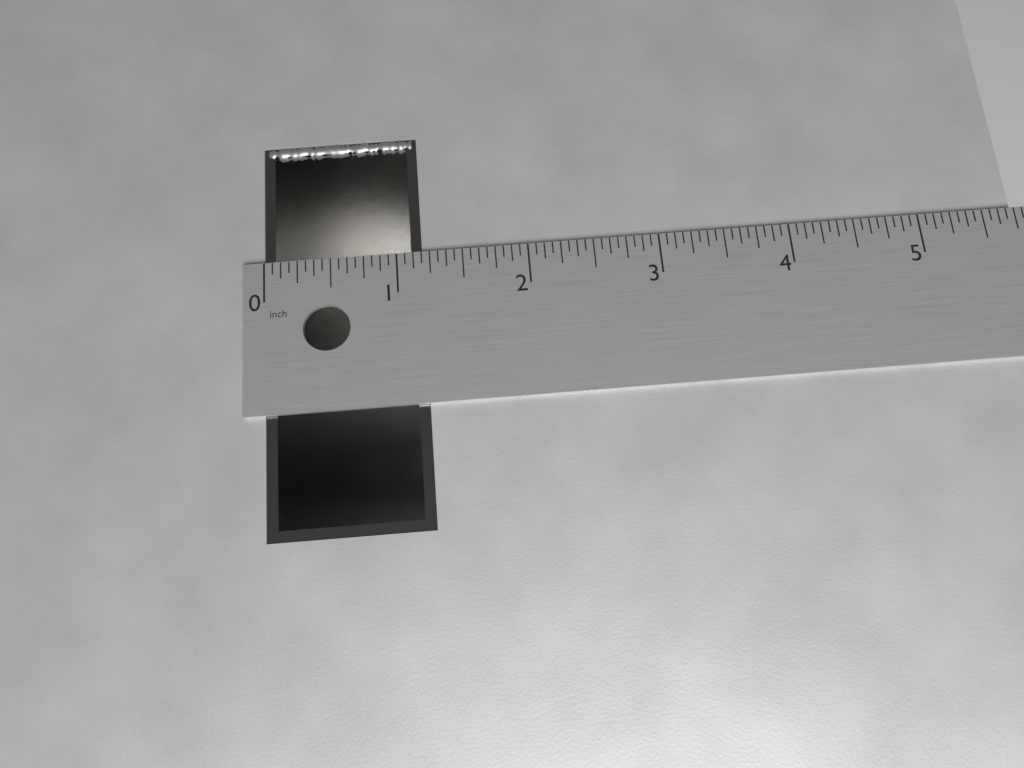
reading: 1.1875 in
